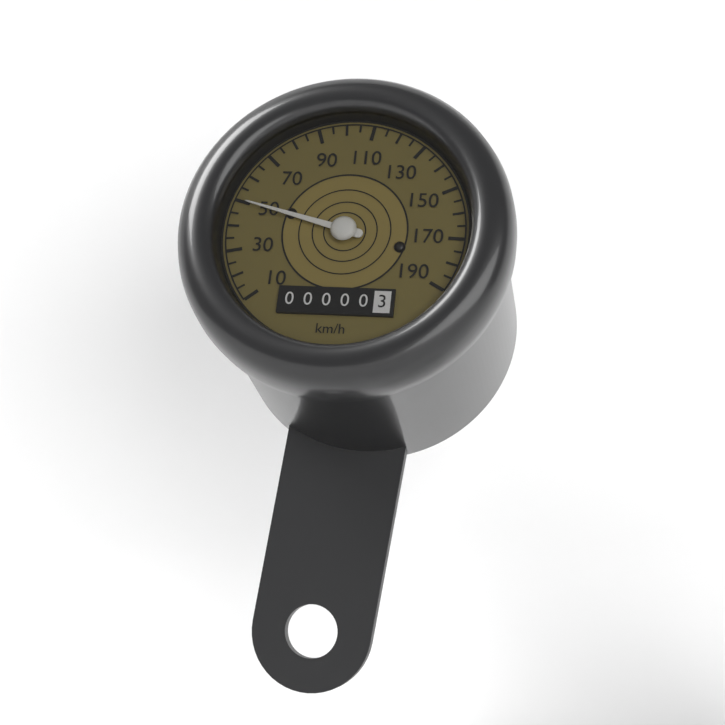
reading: 50 km/h
